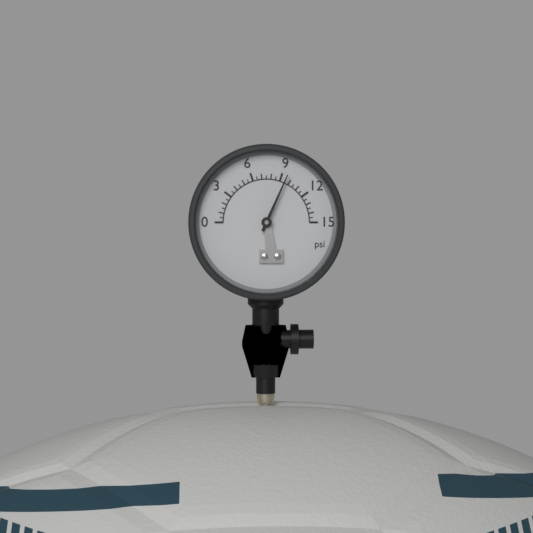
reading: 9.5 psi
